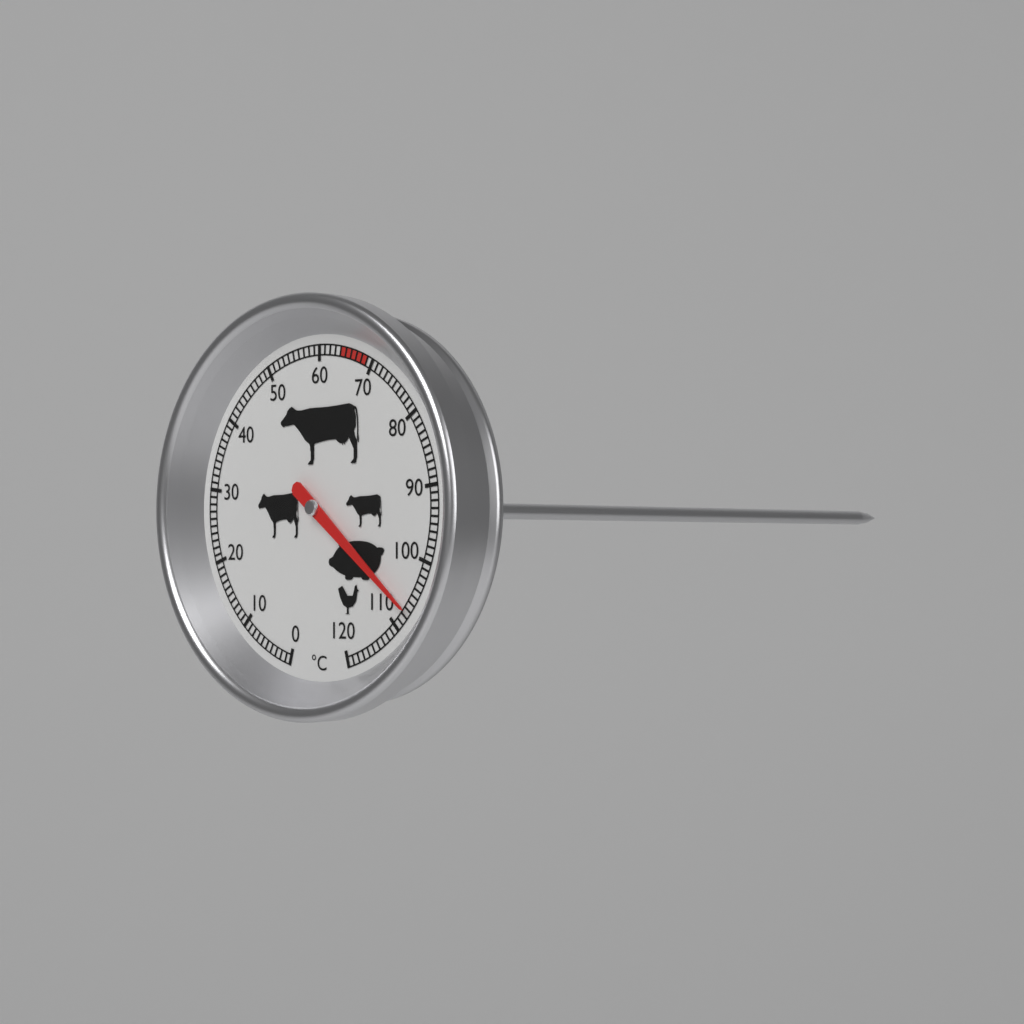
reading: 107 °C
